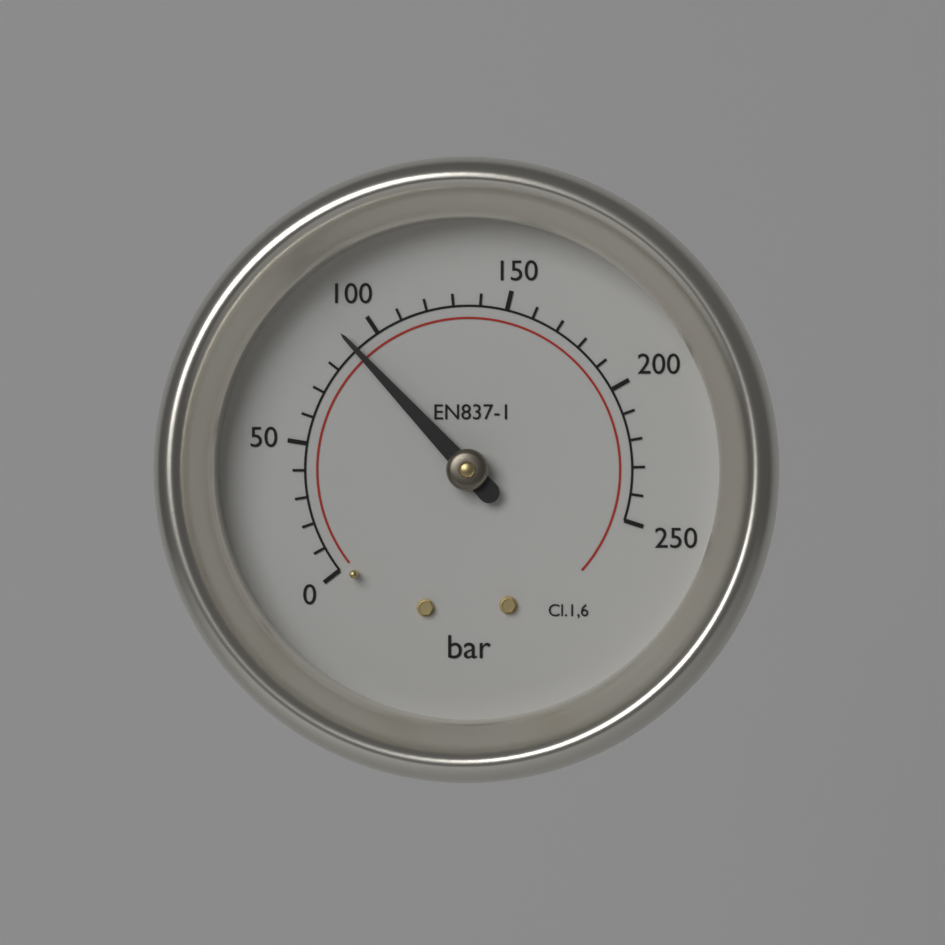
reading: 90 bar
